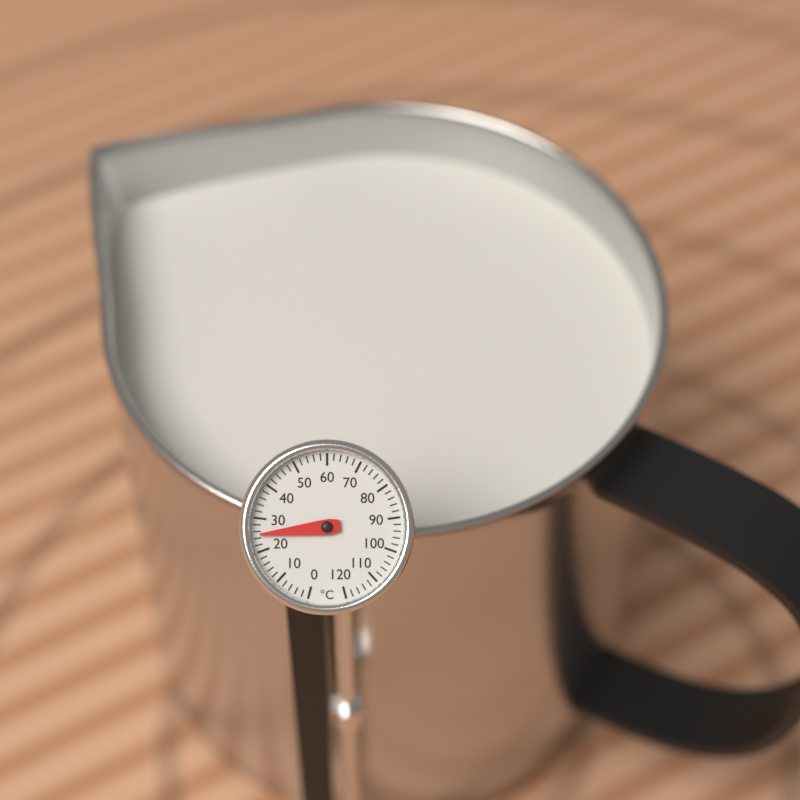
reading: 25 °C
